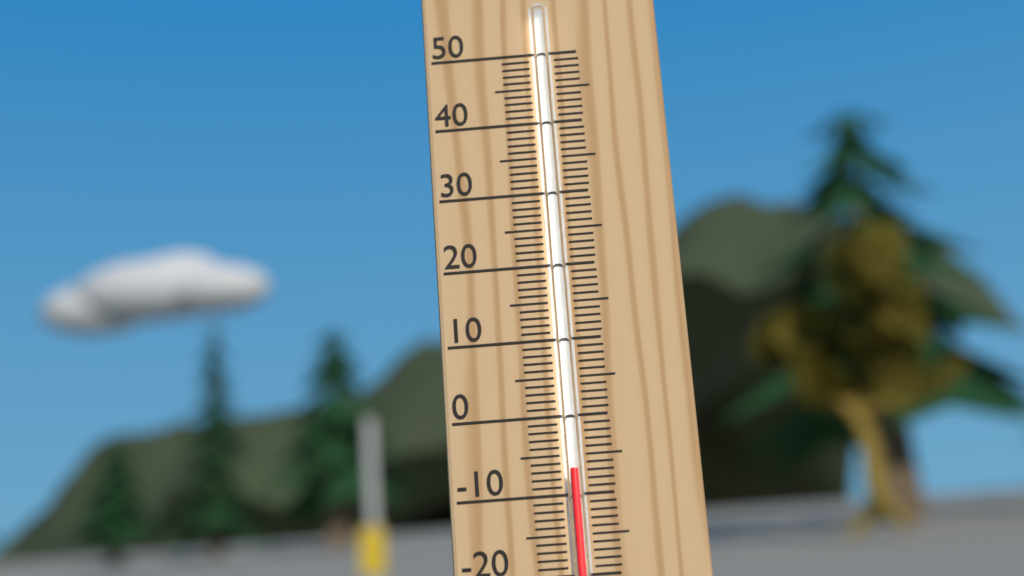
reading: -7 °C
